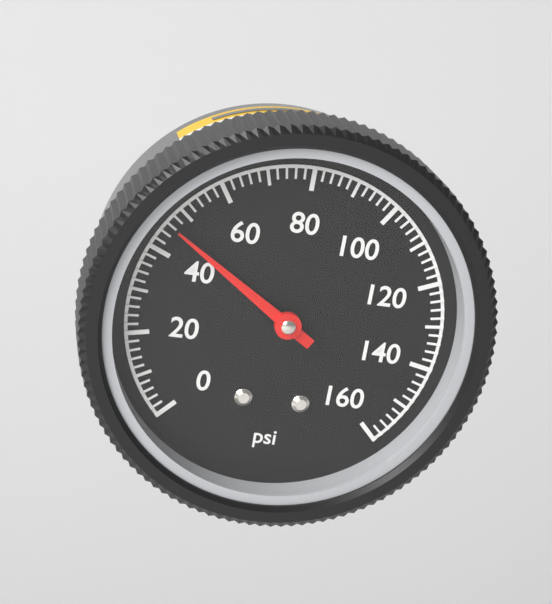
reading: 46 psi
